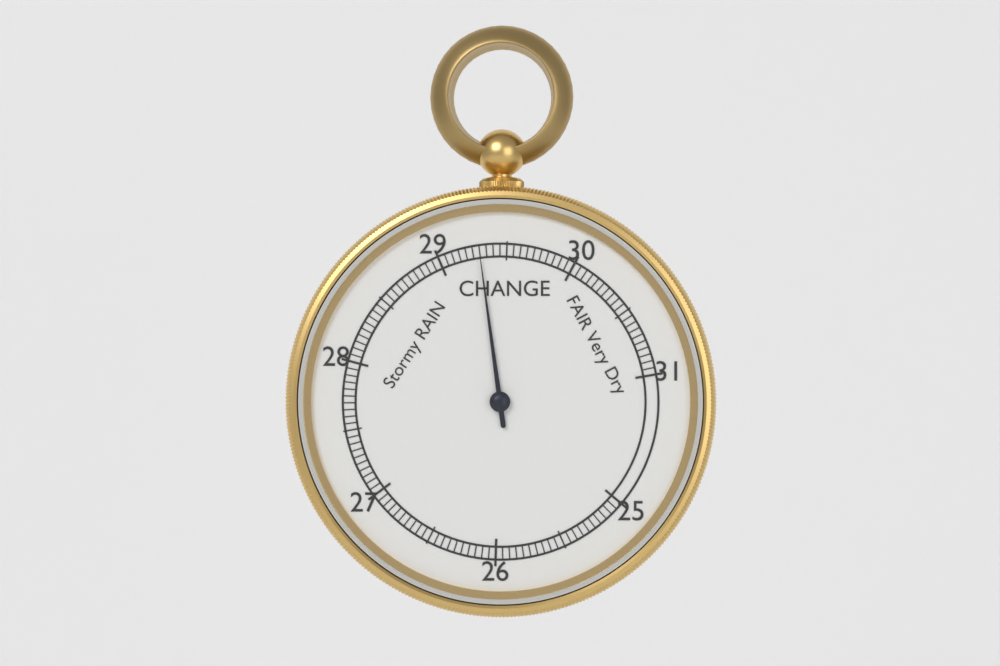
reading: 29.30 inHg
